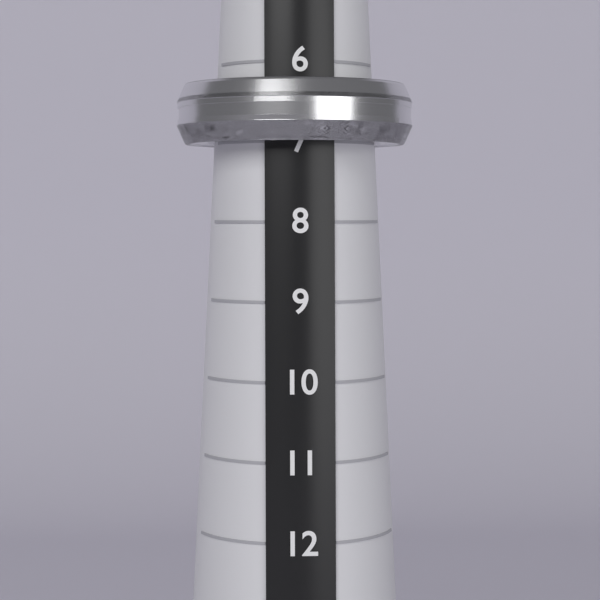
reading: 7 (no unit)
